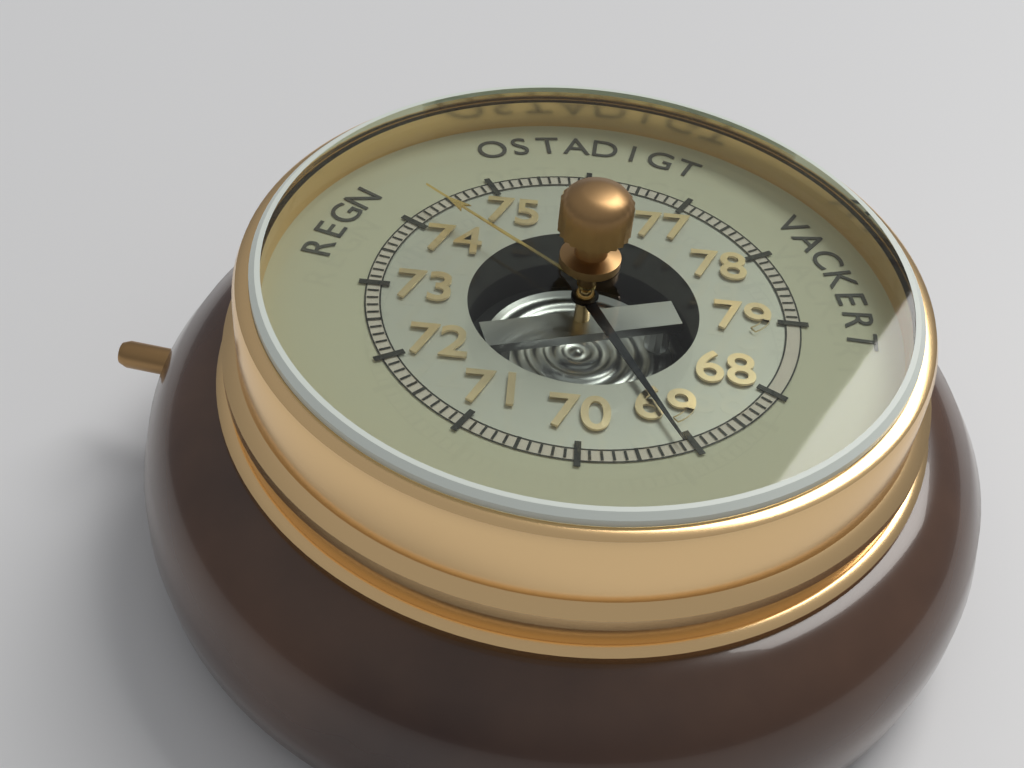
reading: 69.1 (no unit)
